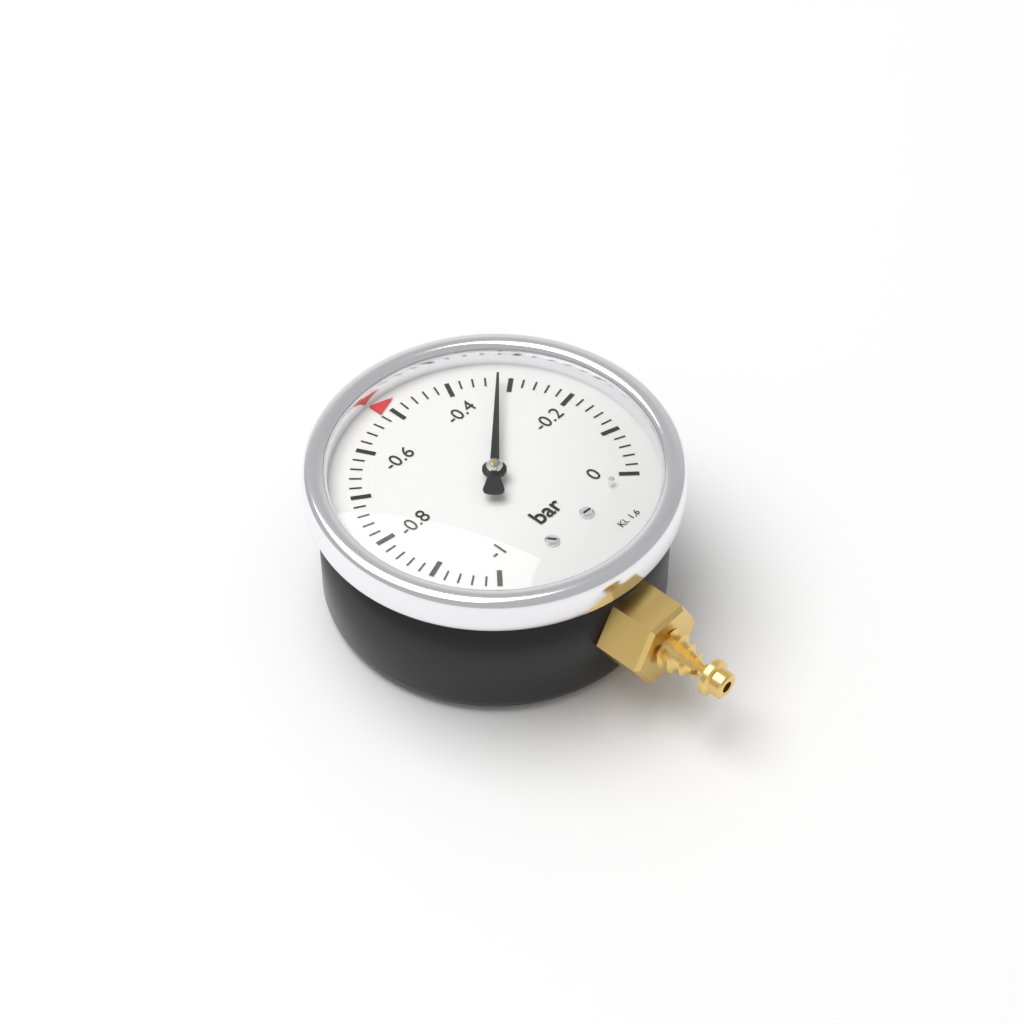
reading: -0.32 bar
